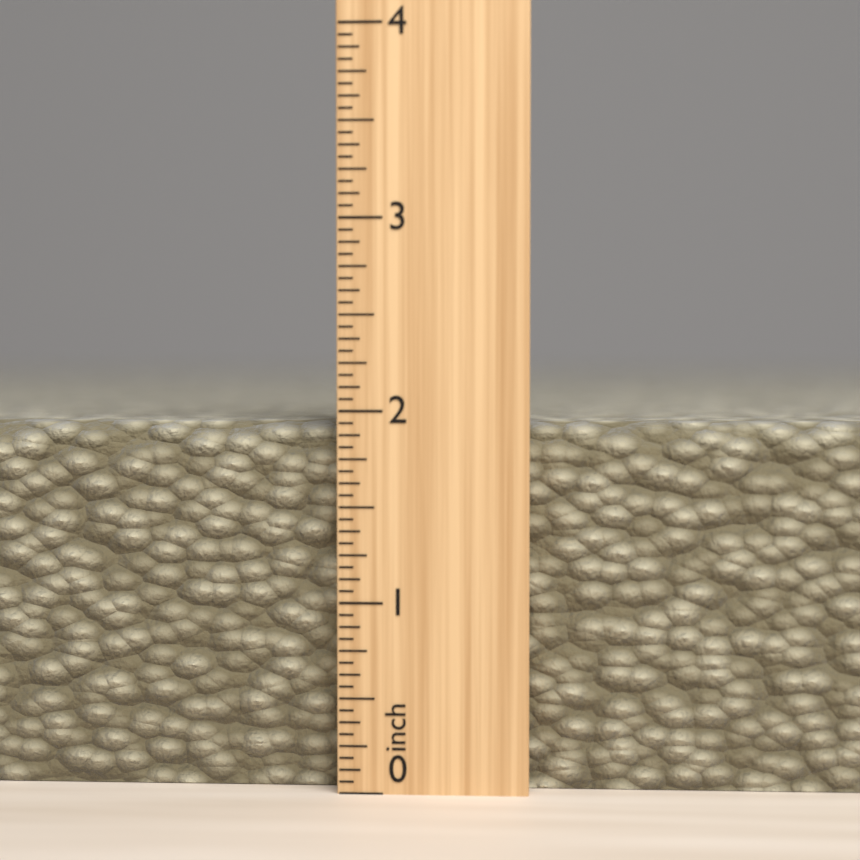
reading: 1.9375 inch
